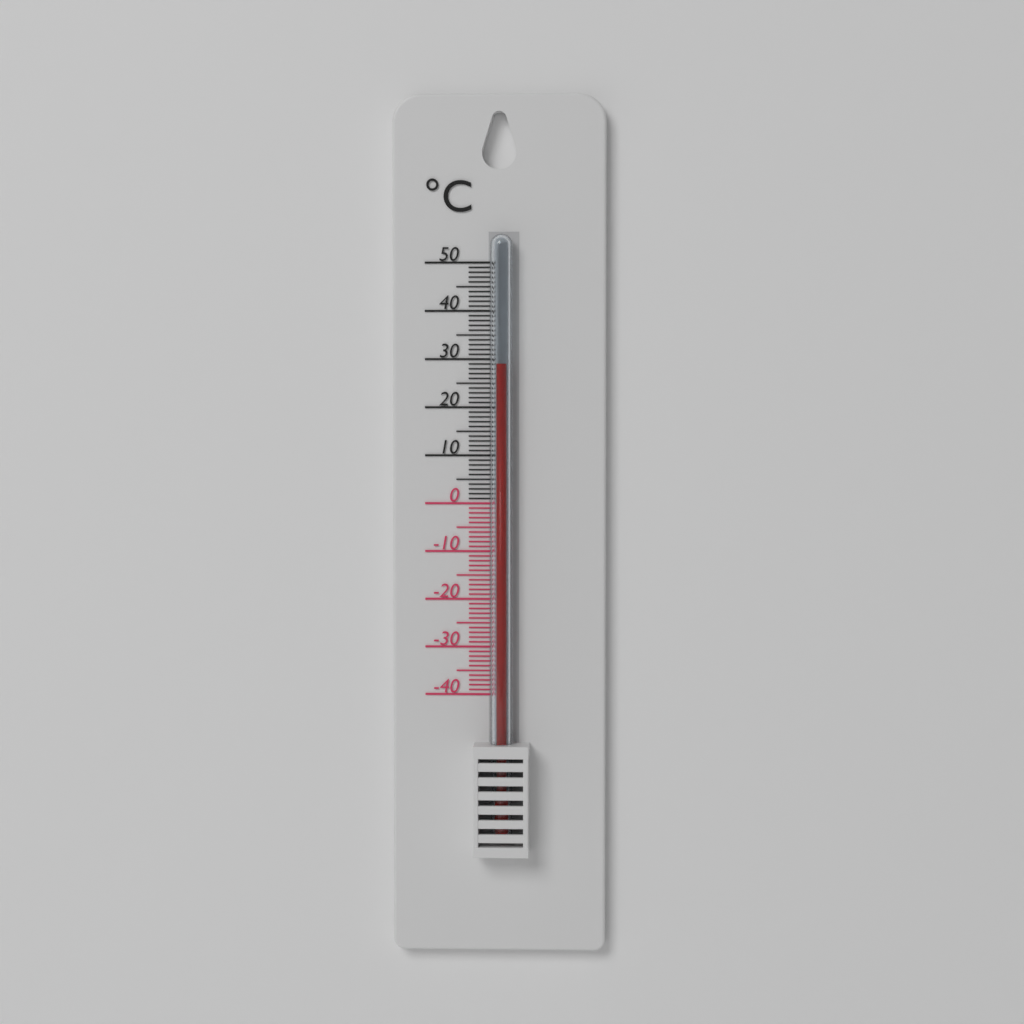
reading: 29 °C
